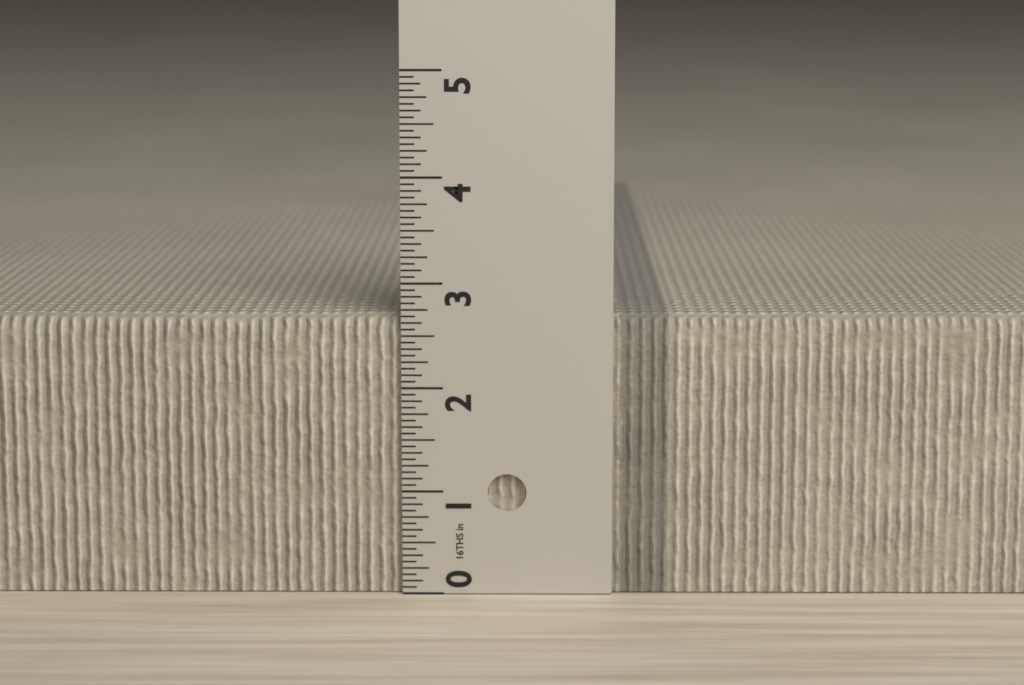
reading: 2.6875 in
